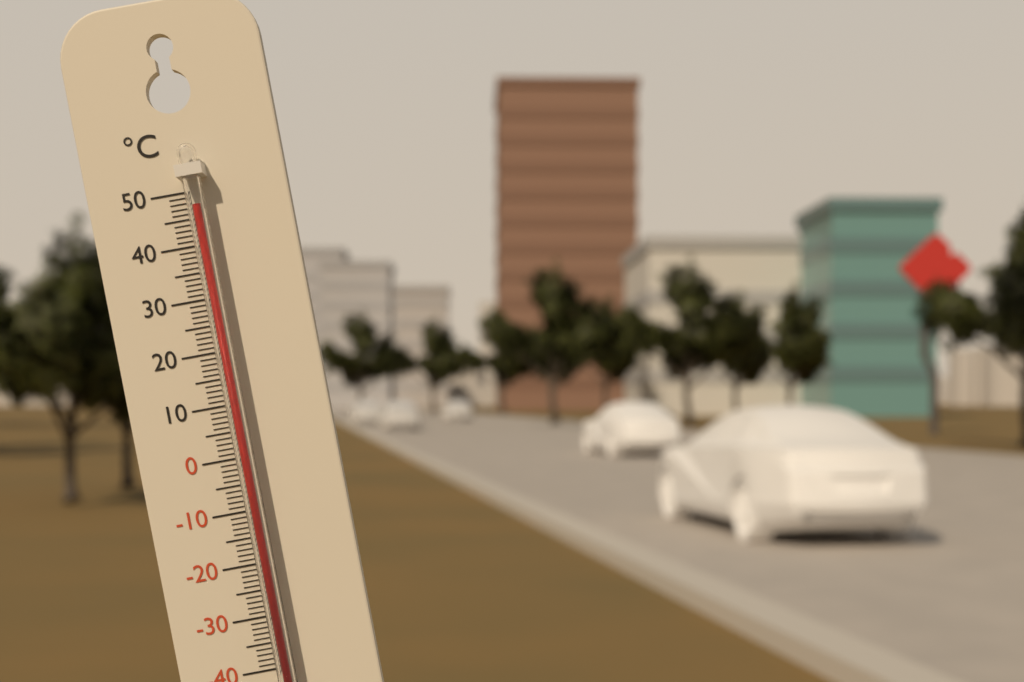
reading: 47 °C
